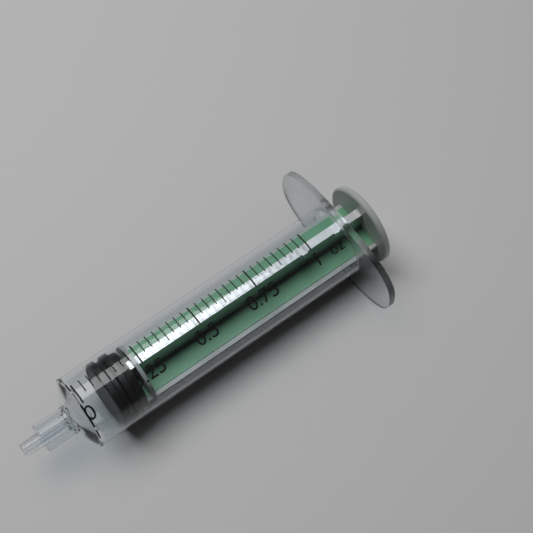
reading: 0.09375 oz
